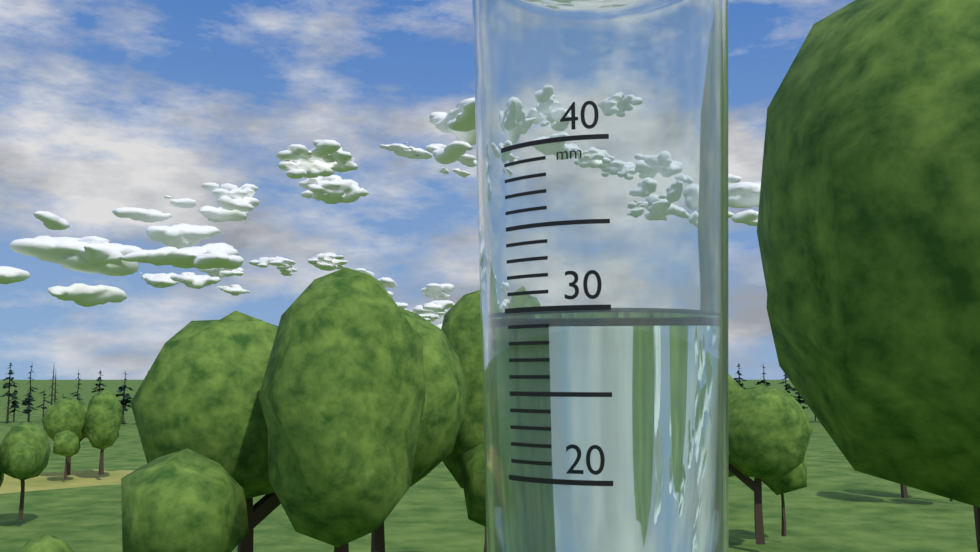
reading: 30 mm
